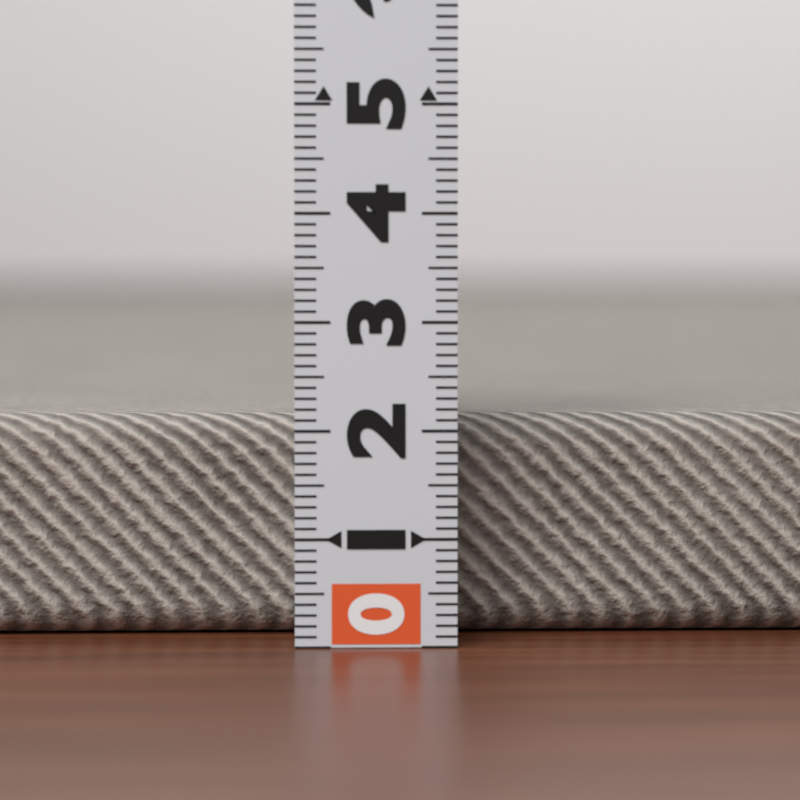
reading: 2.1 (no unit)
